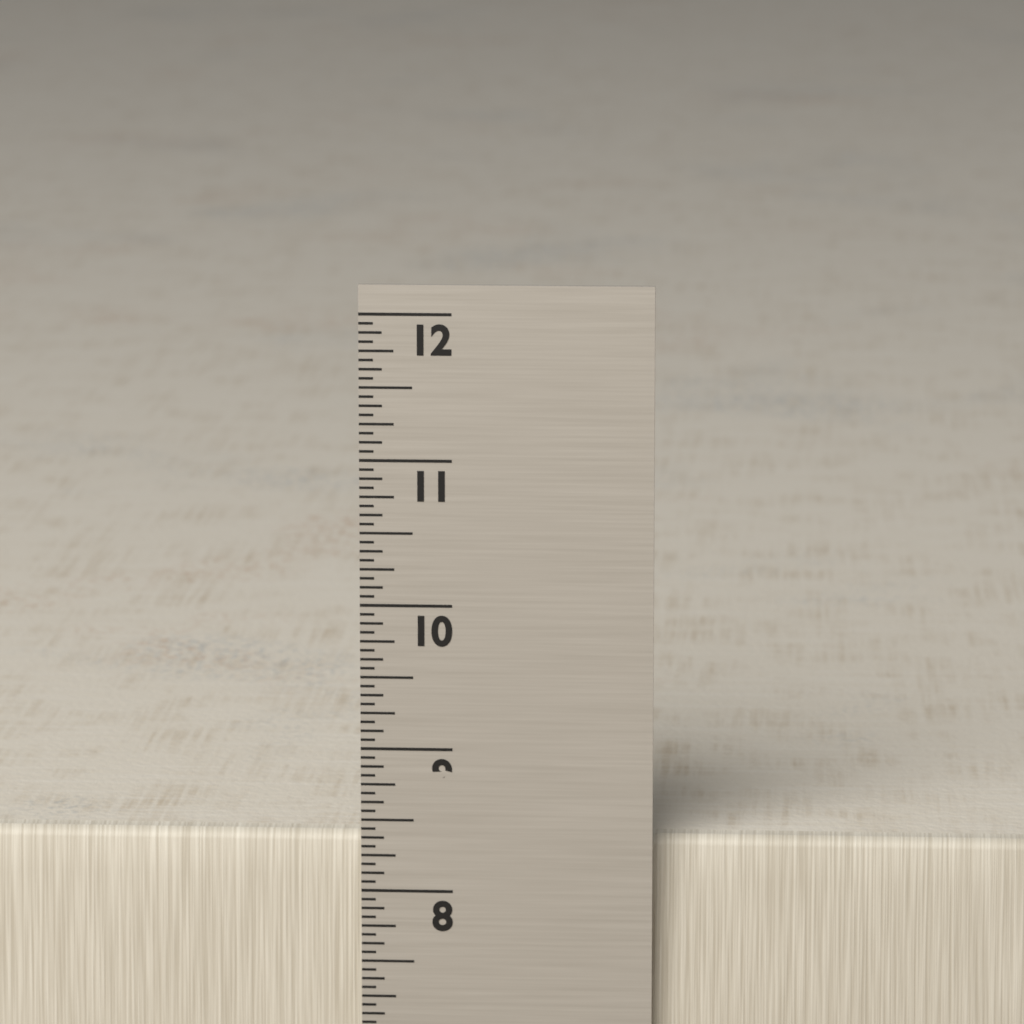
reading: 8.3750 in
